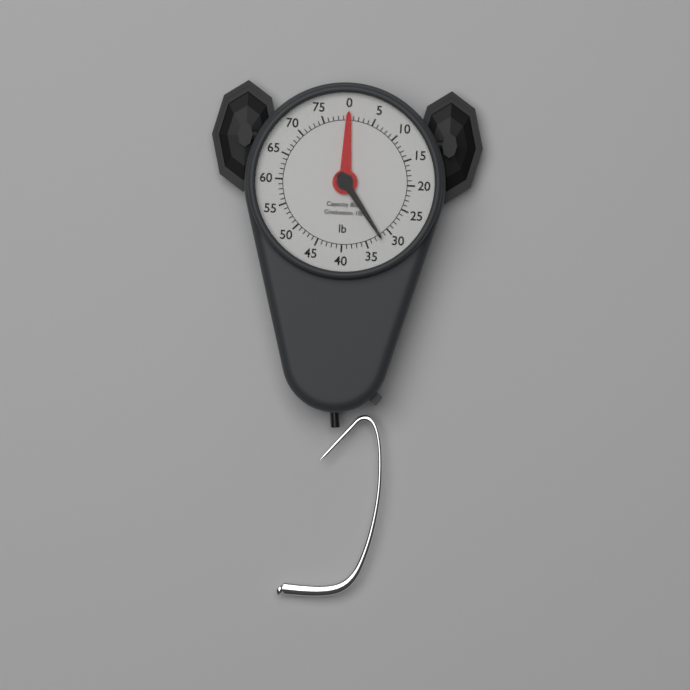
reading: 32 lb
